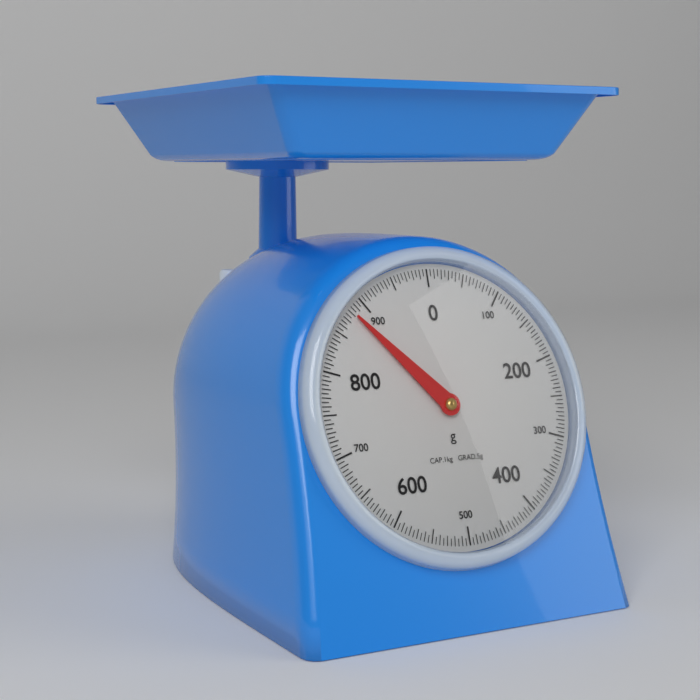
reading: 880 g
